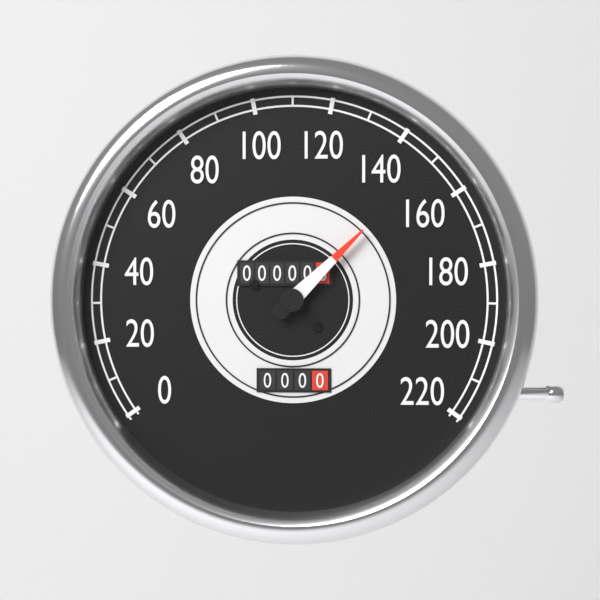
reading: 150 (no unit)
